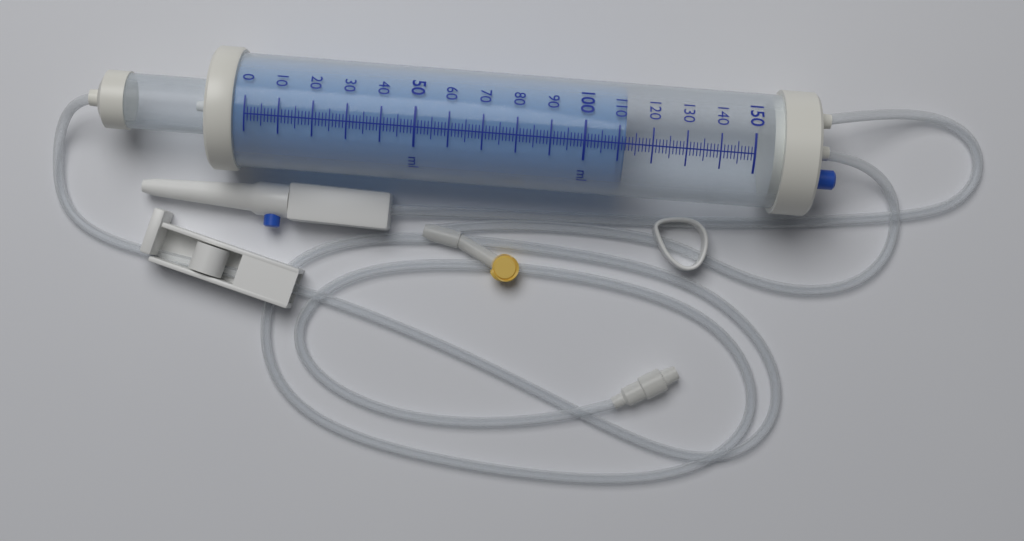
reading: 112 ml
